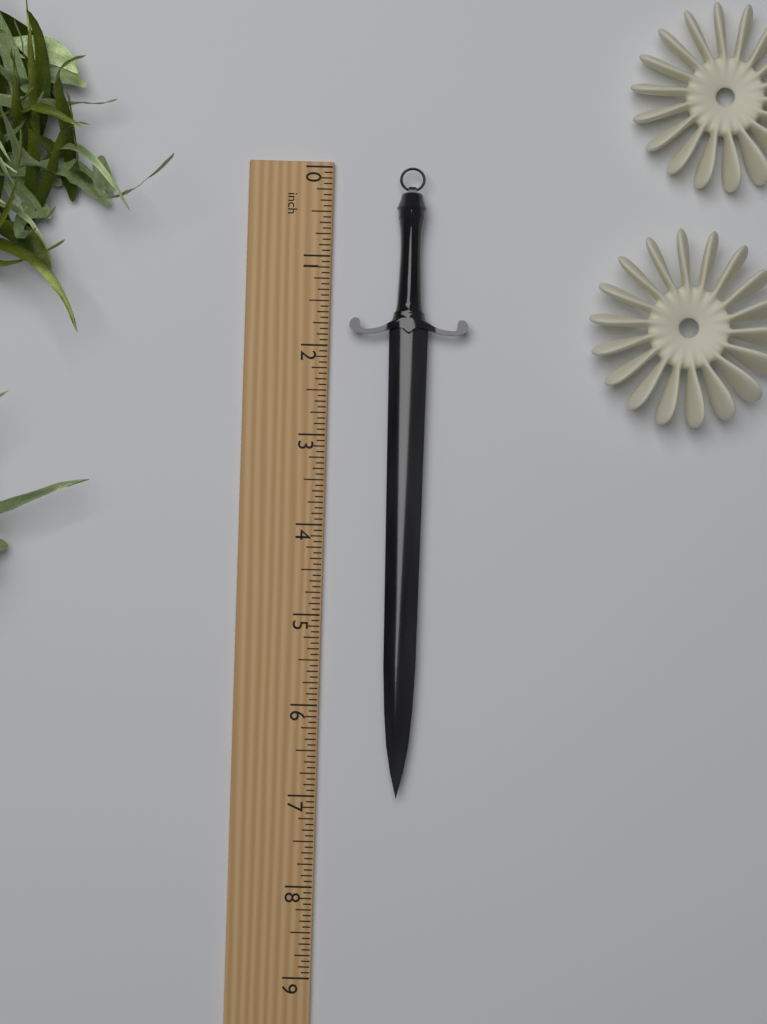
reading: 7.0000 inch
